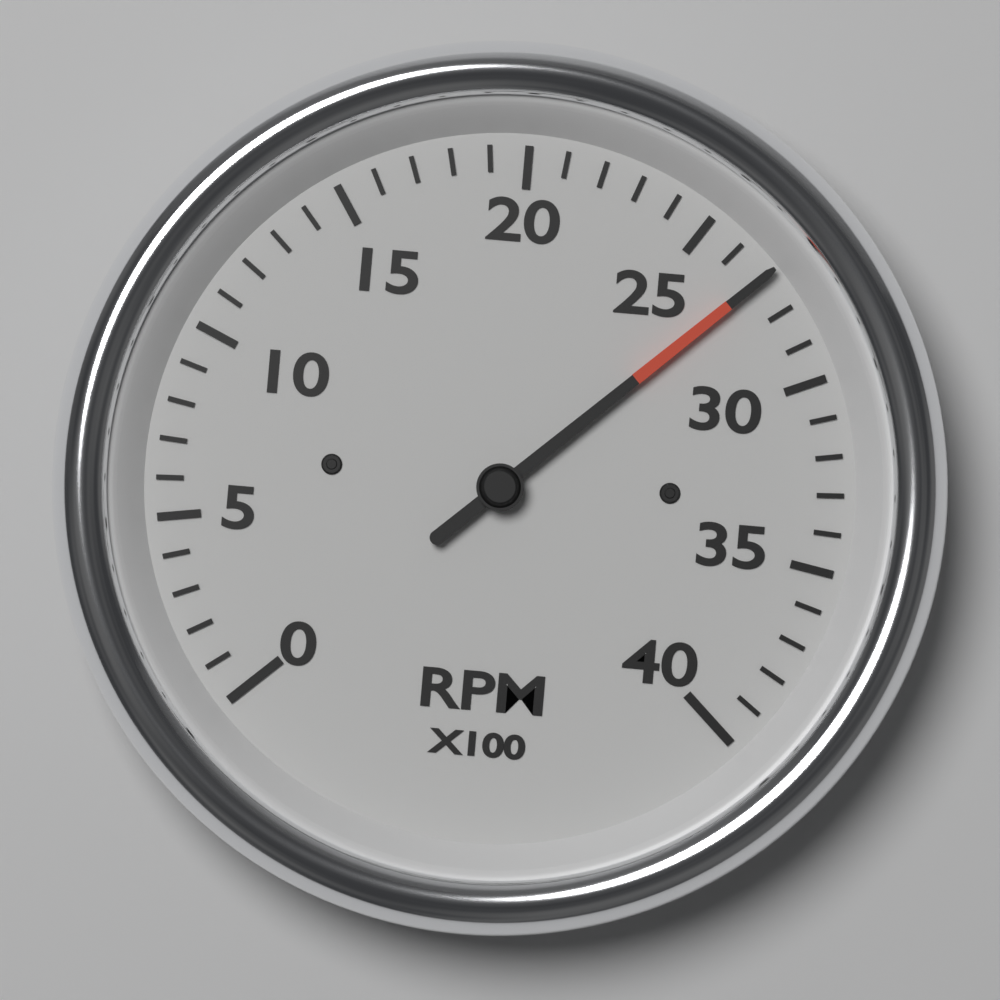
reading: 2700 RPM
